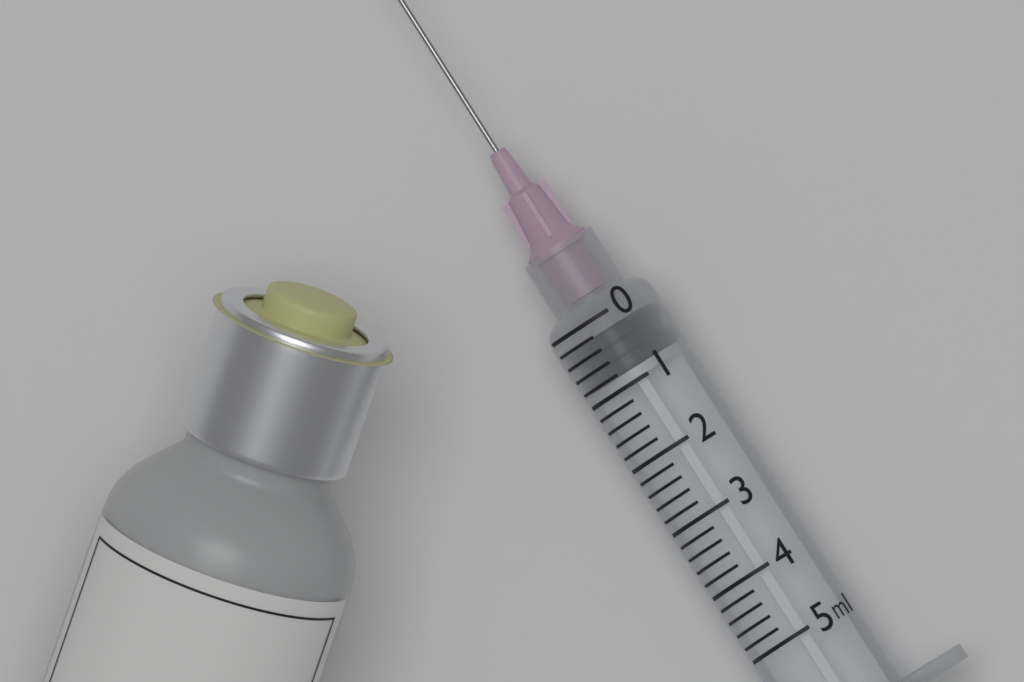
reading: 0.2 ml
